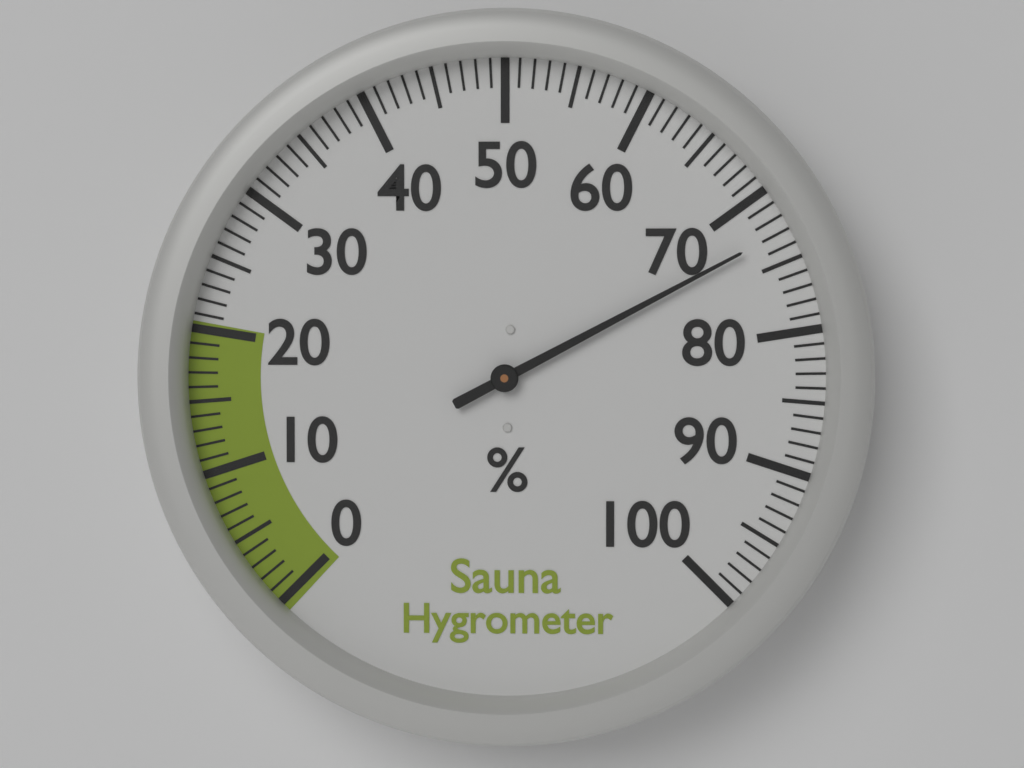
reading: 73 %
